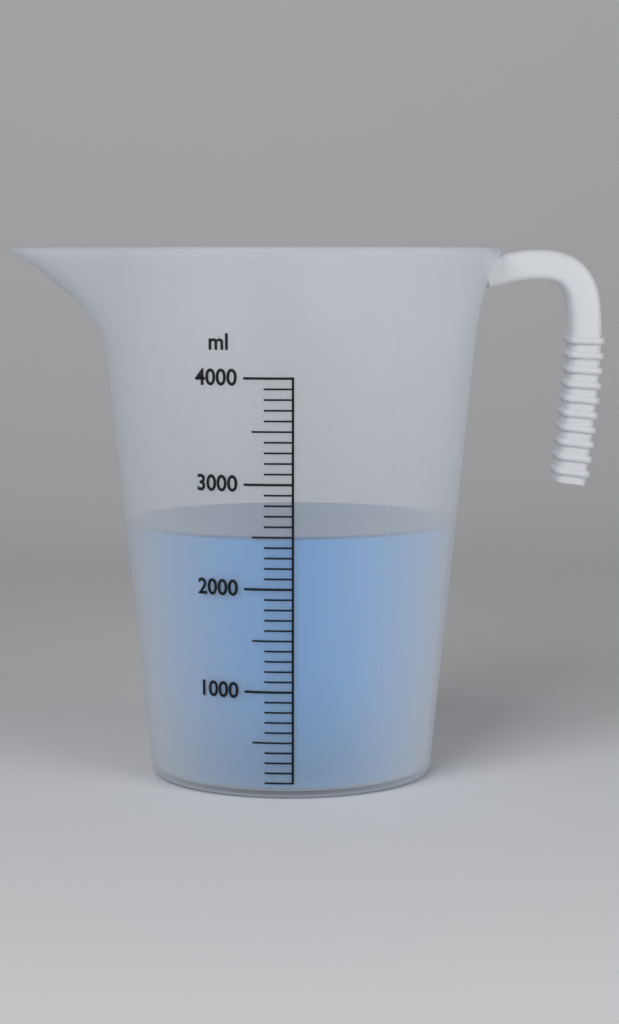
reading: 2500 ml
